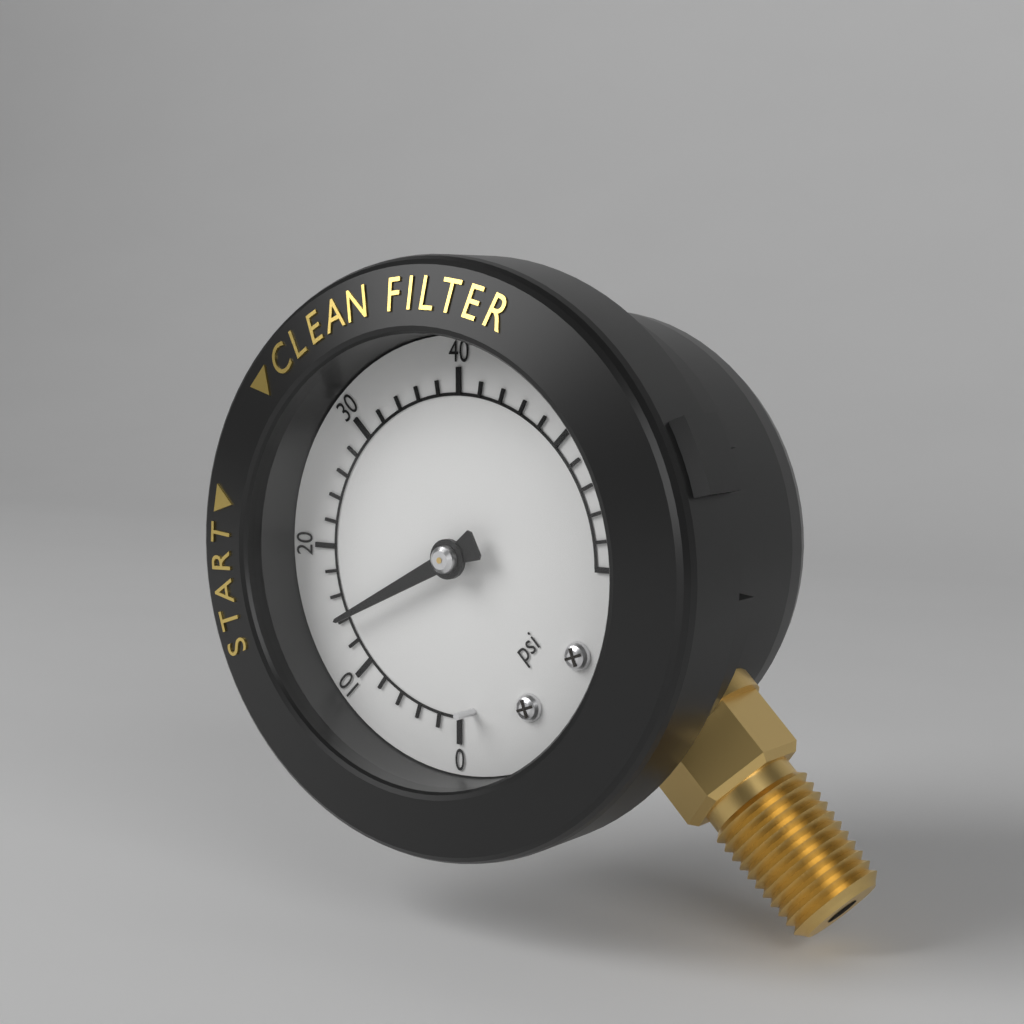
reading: 14 psi
